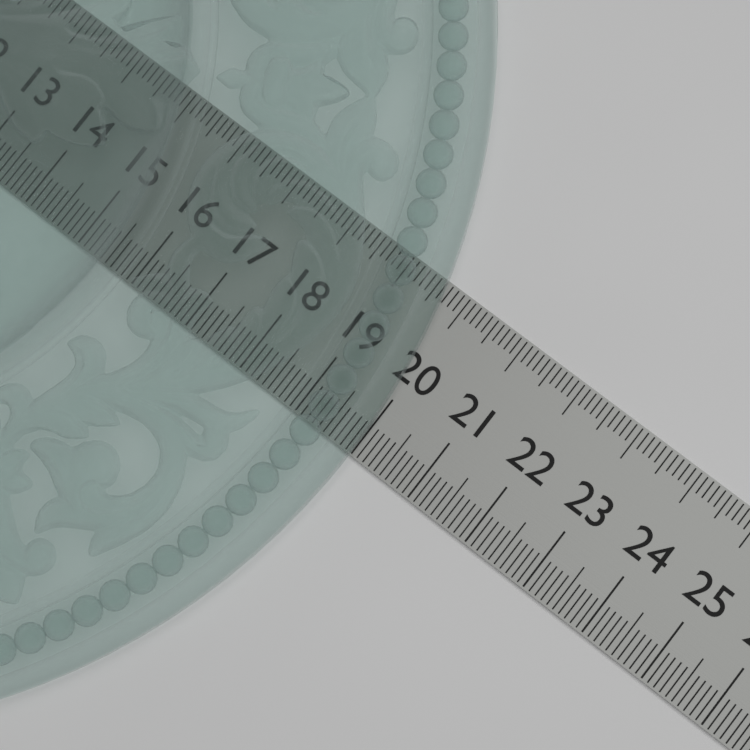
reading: 20.0 (no unit)
